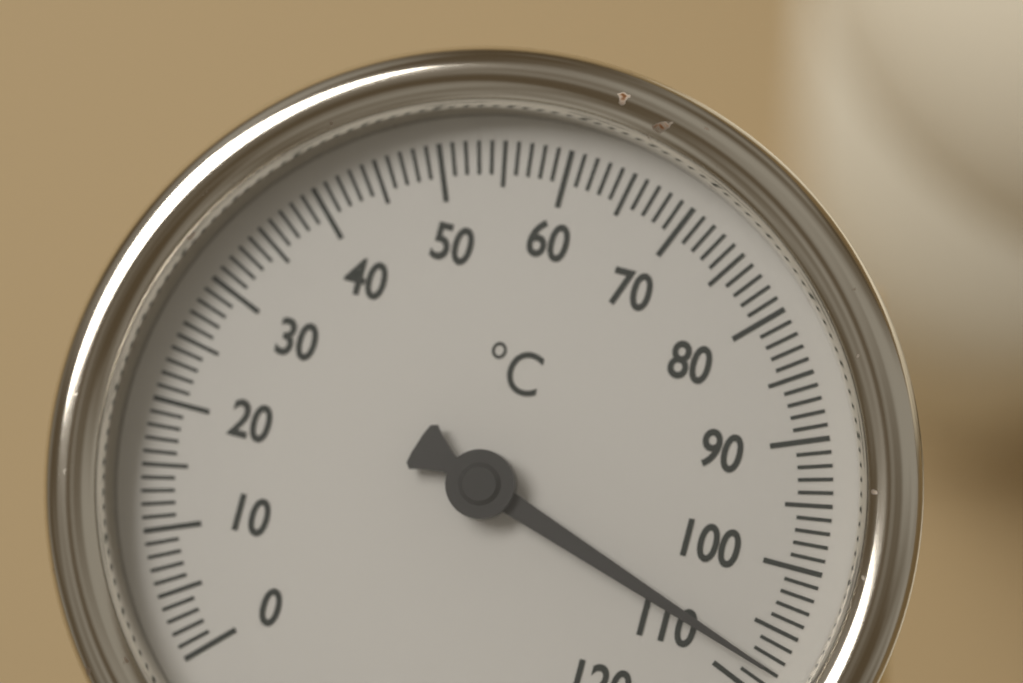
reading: 108 °C
